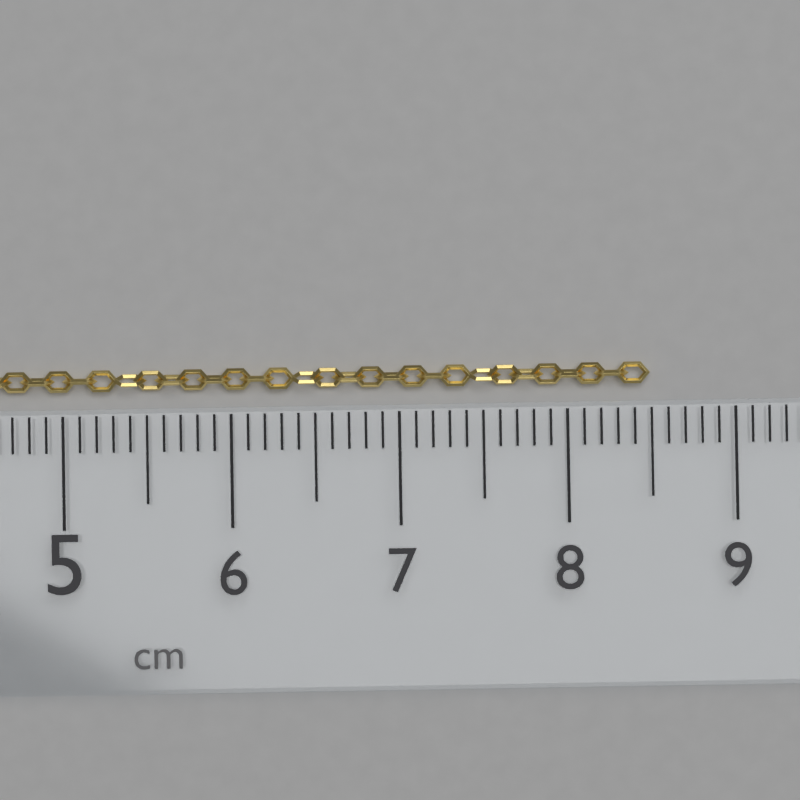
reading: 8.5 cm
